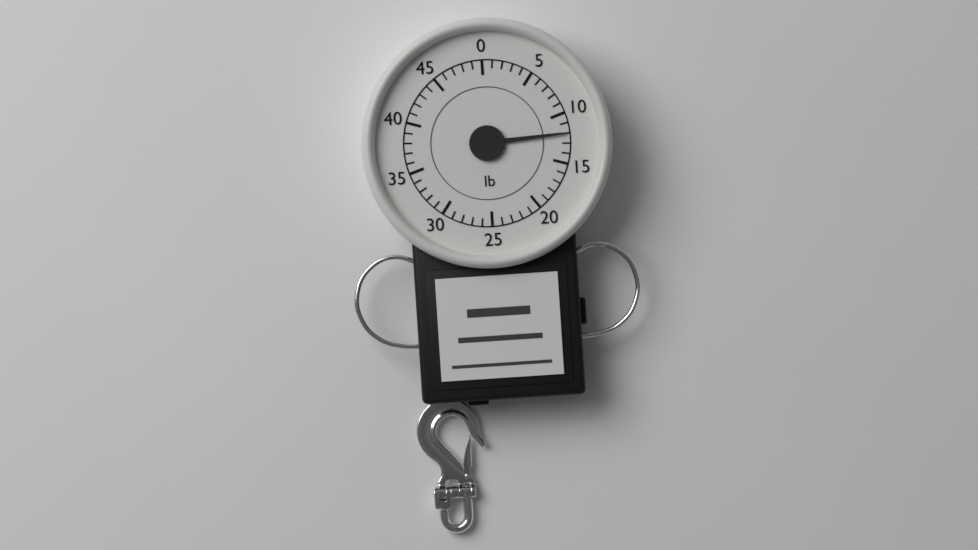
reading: 12 lb
